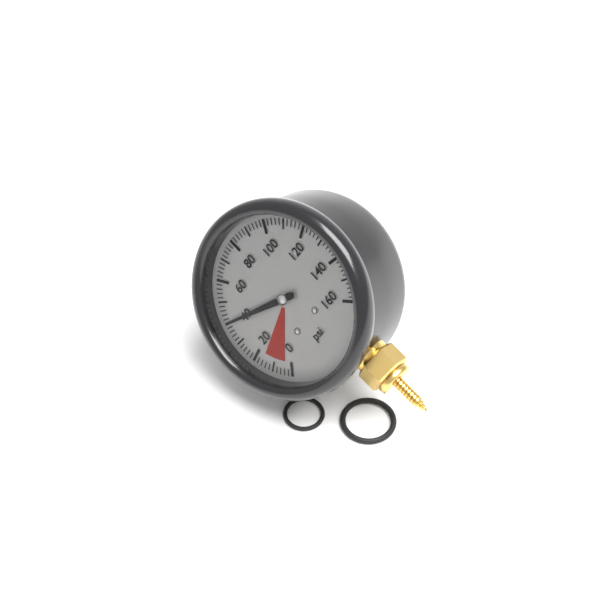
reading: 40 psi
